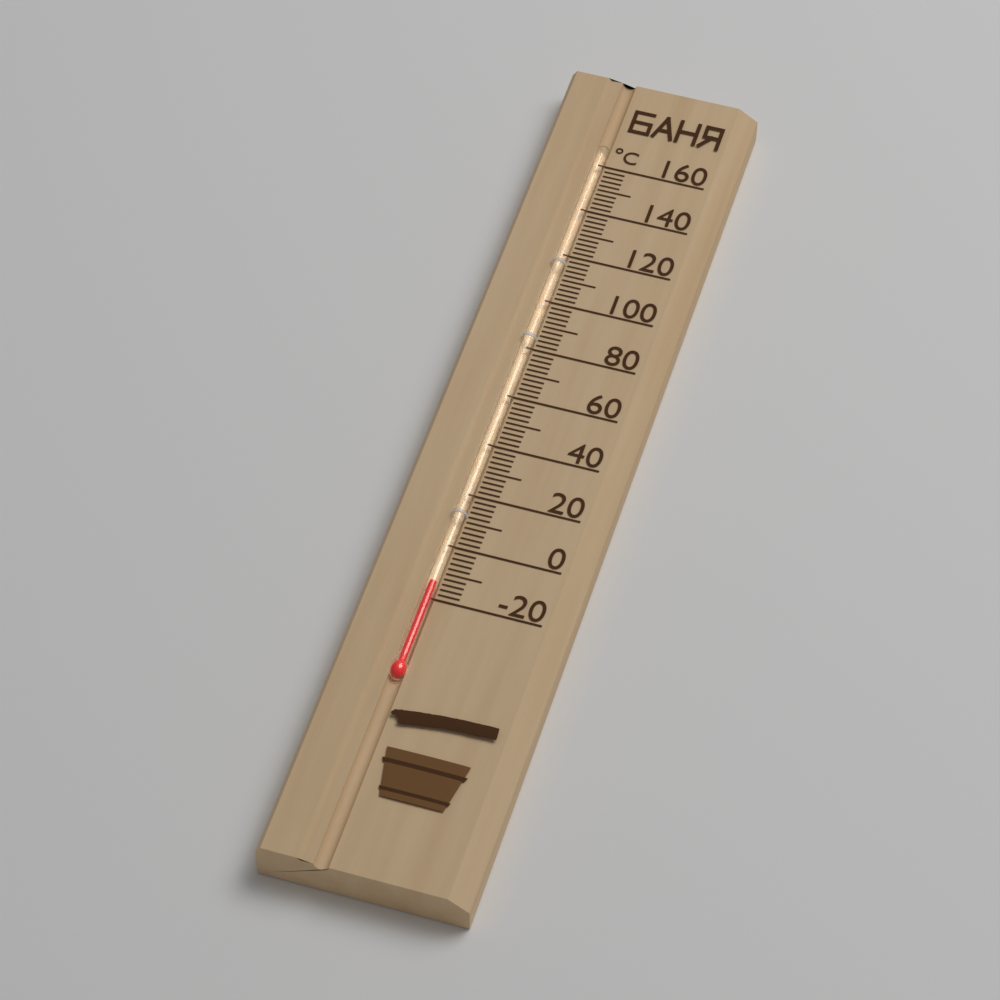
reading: -14 °C
